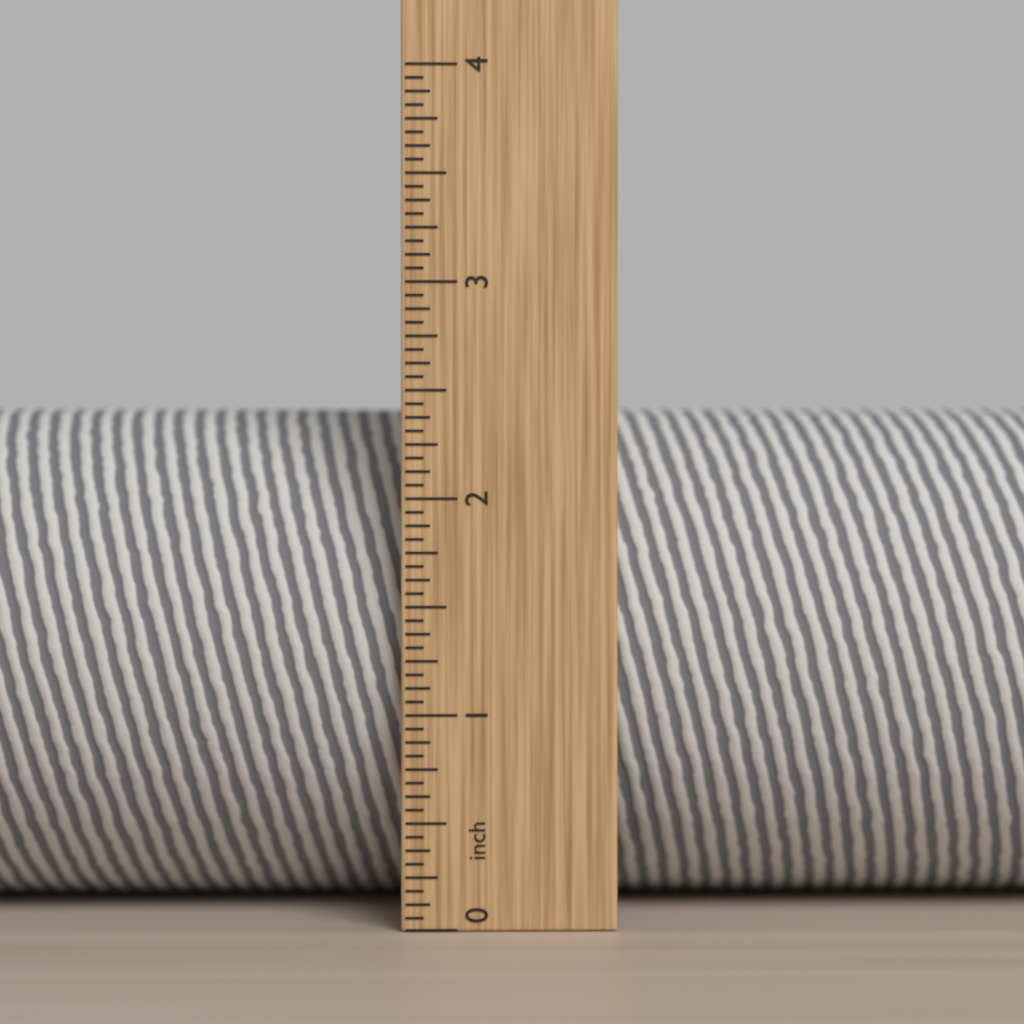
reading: 2.4375 in
